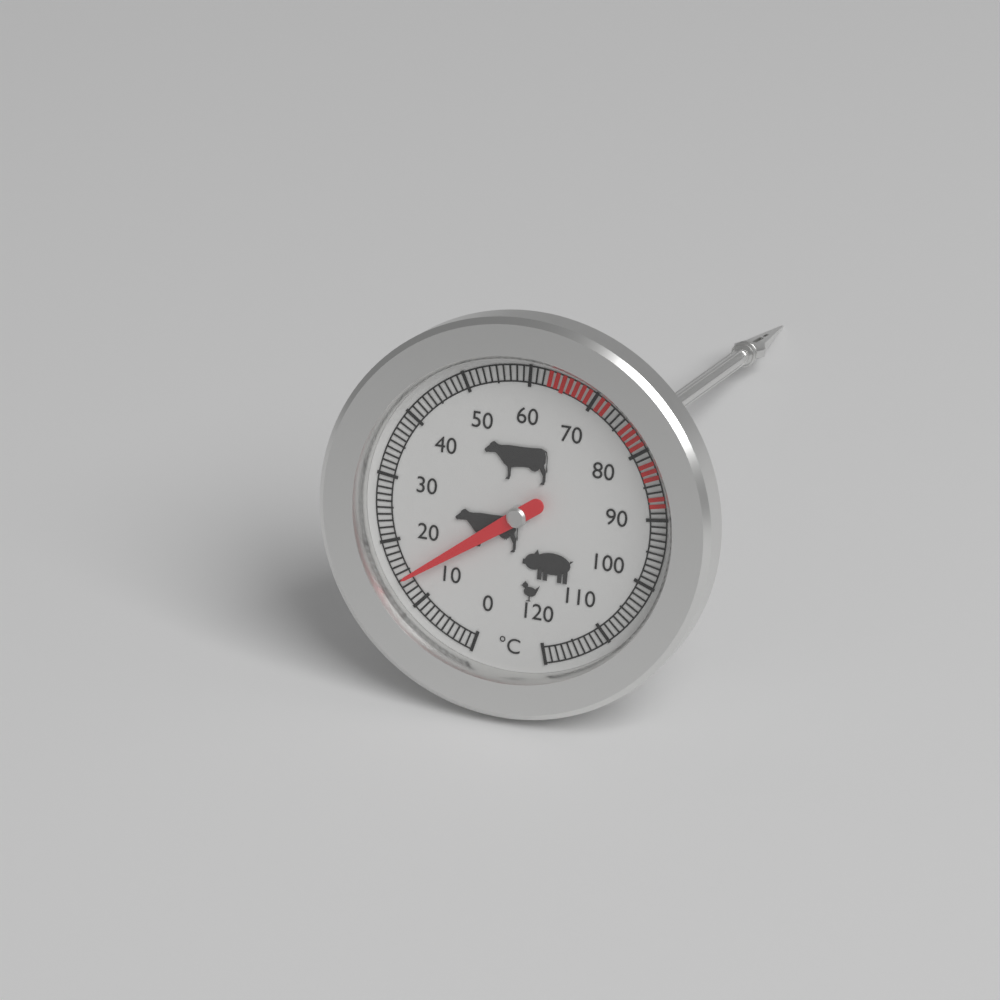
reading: 14 °C
